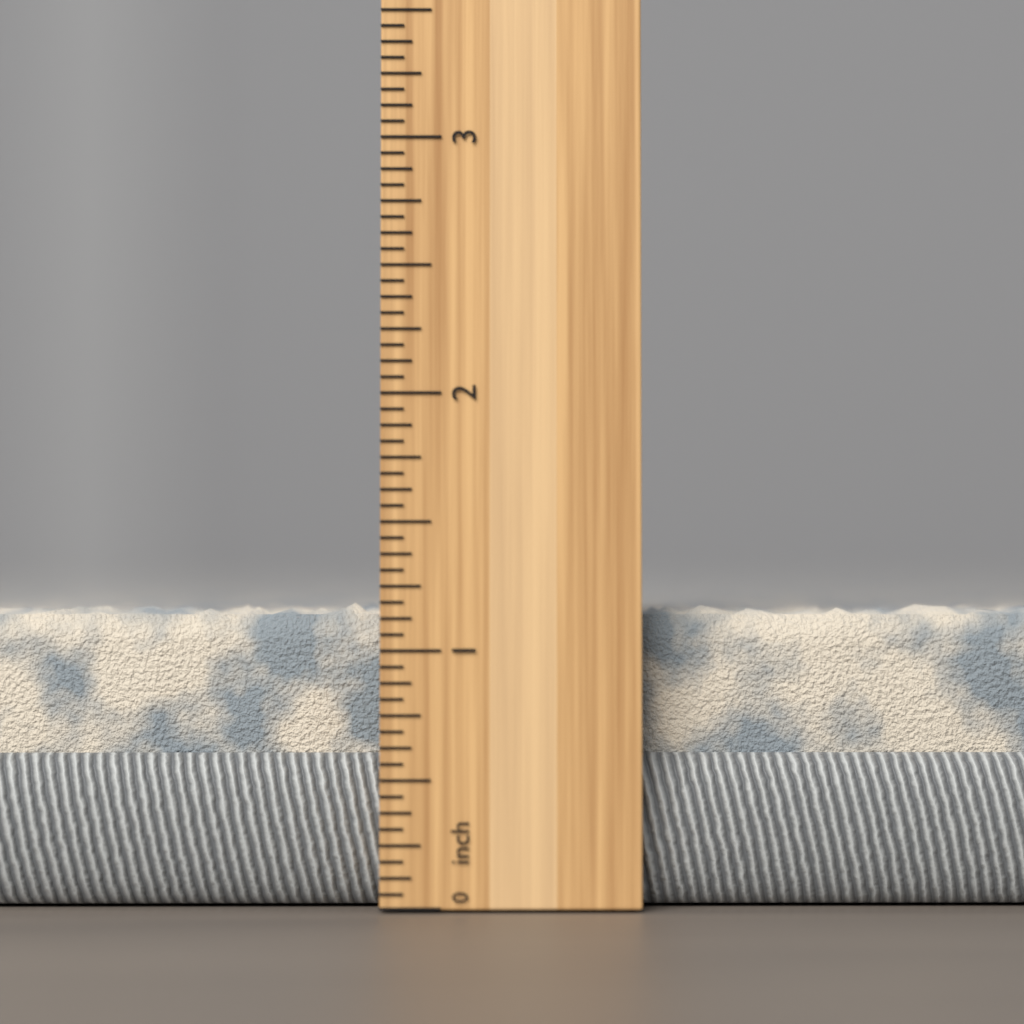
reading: 1.1875 inch
